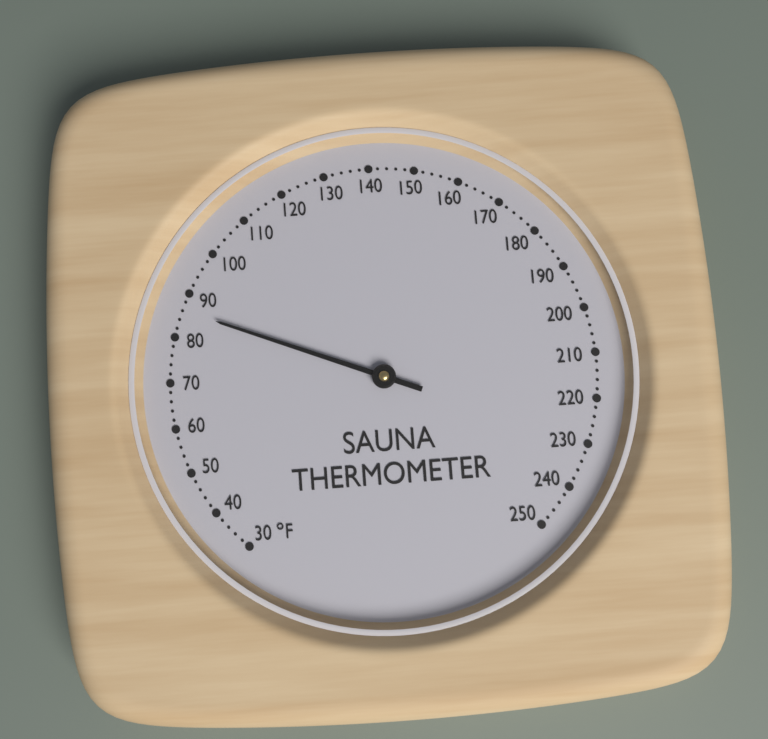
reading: 86 °F
